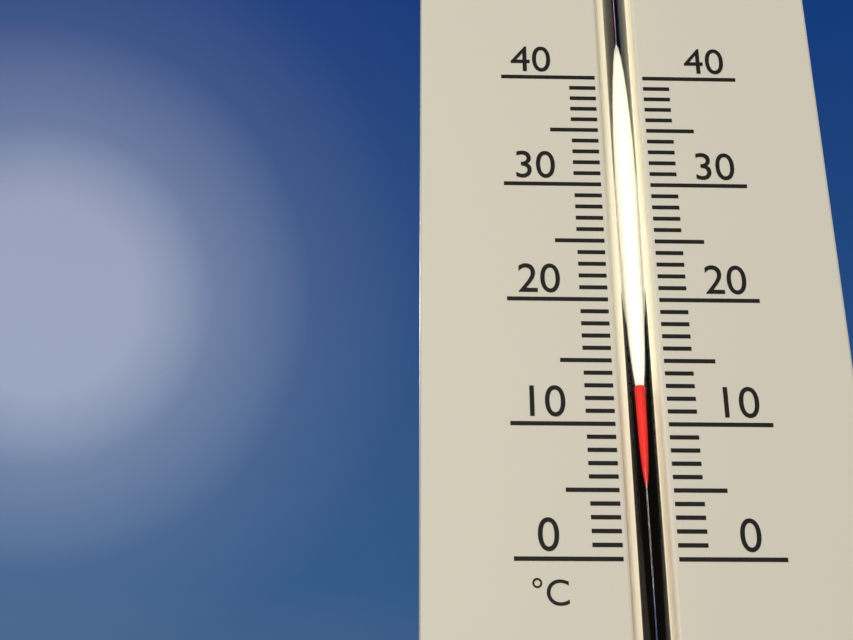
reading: 13 °C
